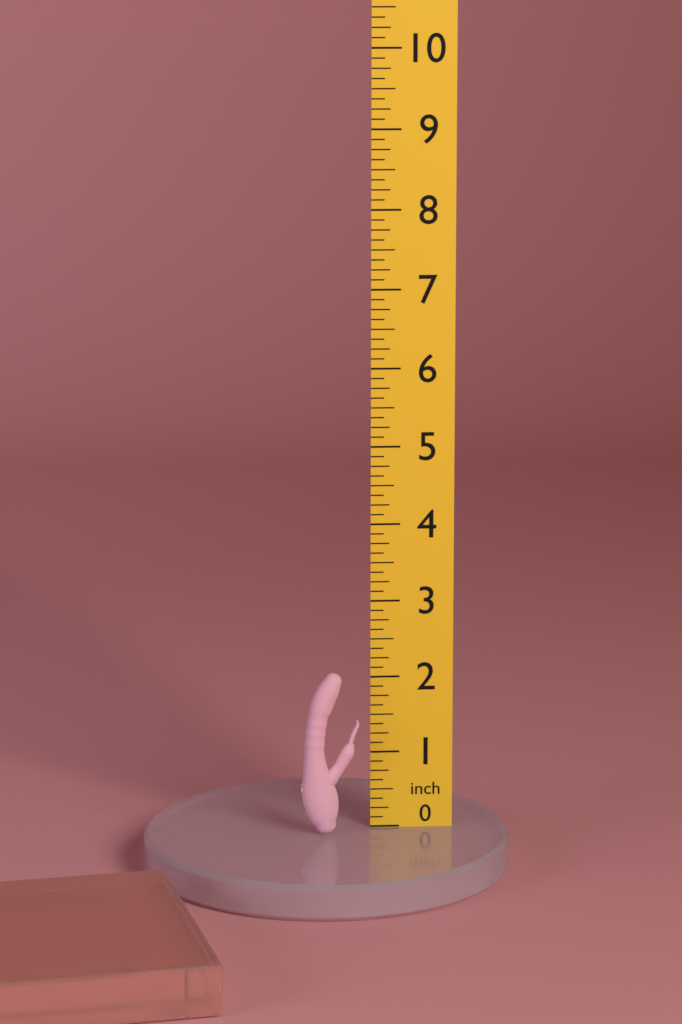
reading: 2.125 inch
